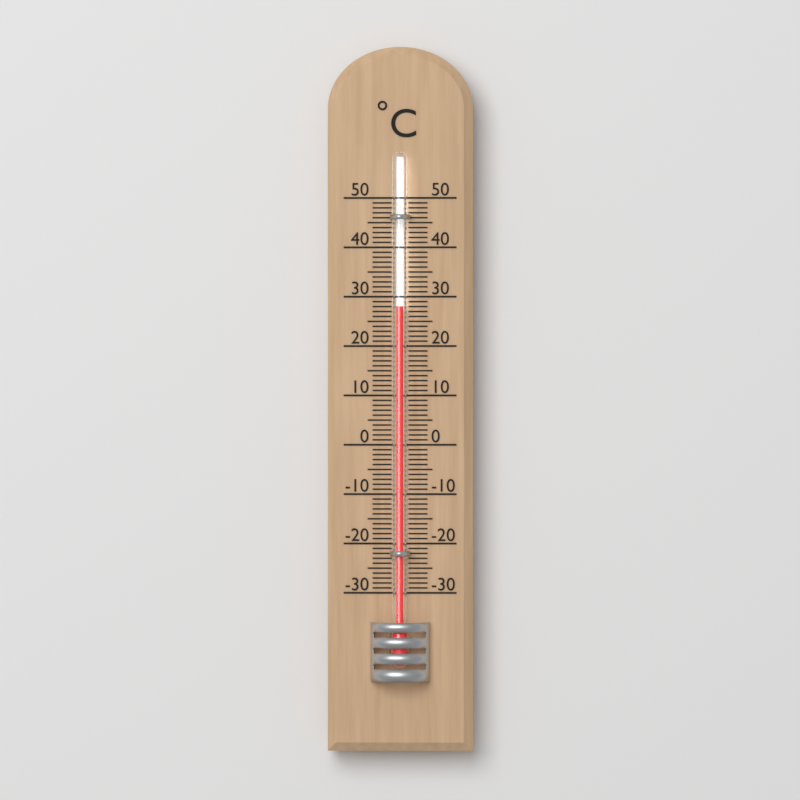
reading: 28 °C
